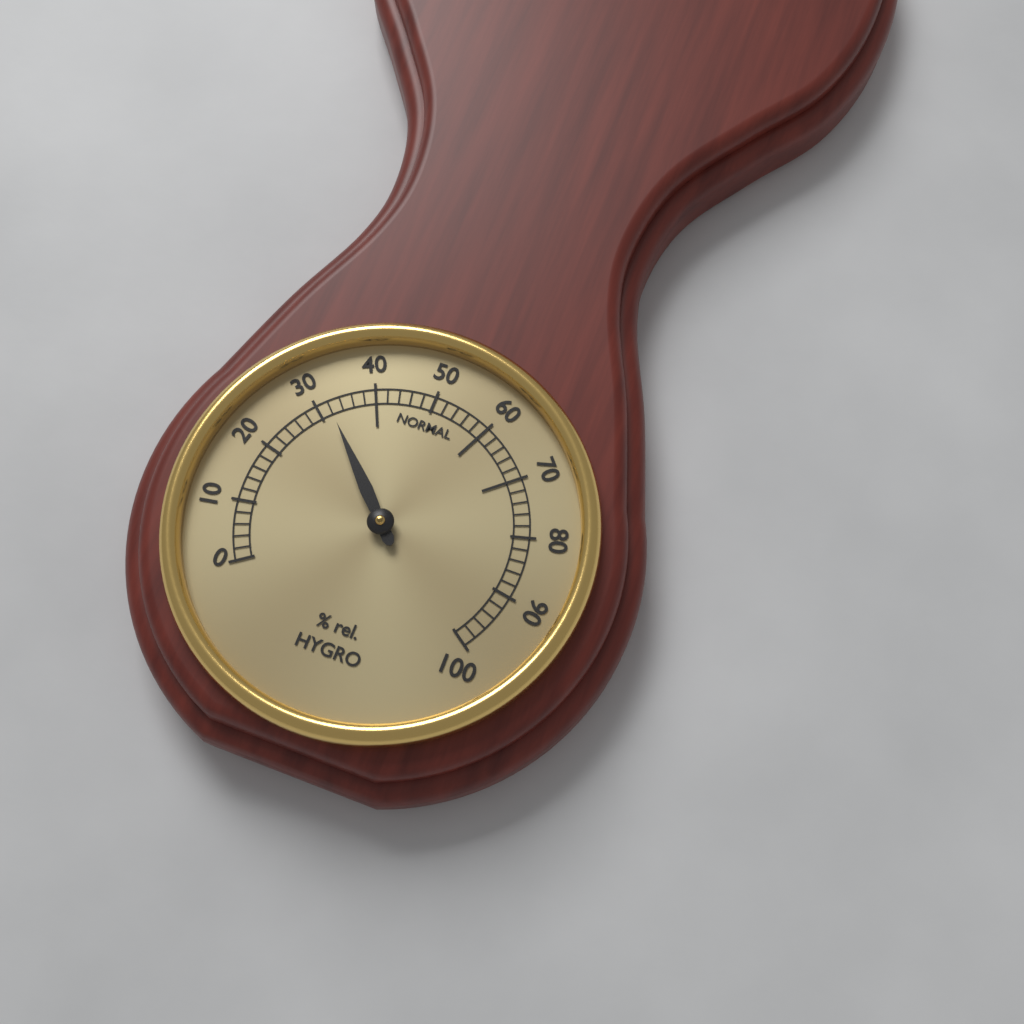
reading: 32 % rel.
